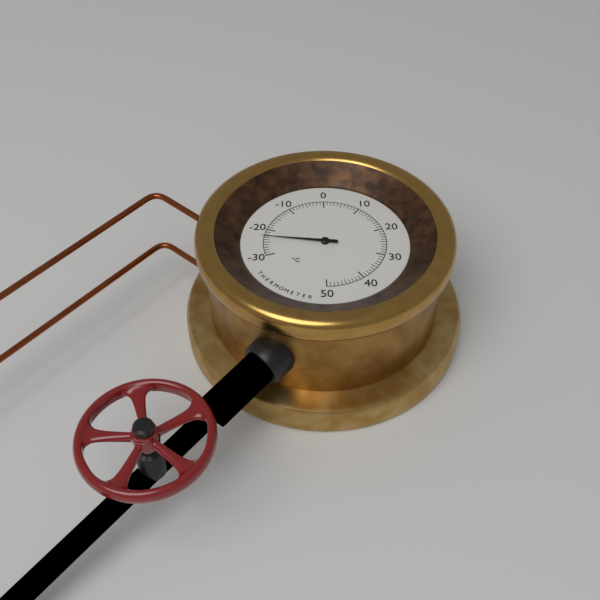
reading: -23 °C
